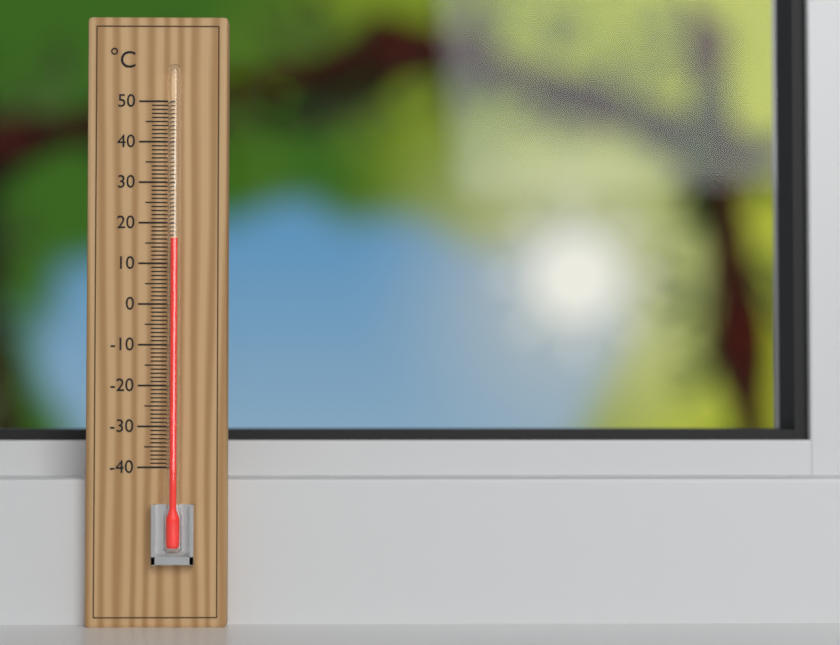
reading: 16 °C
